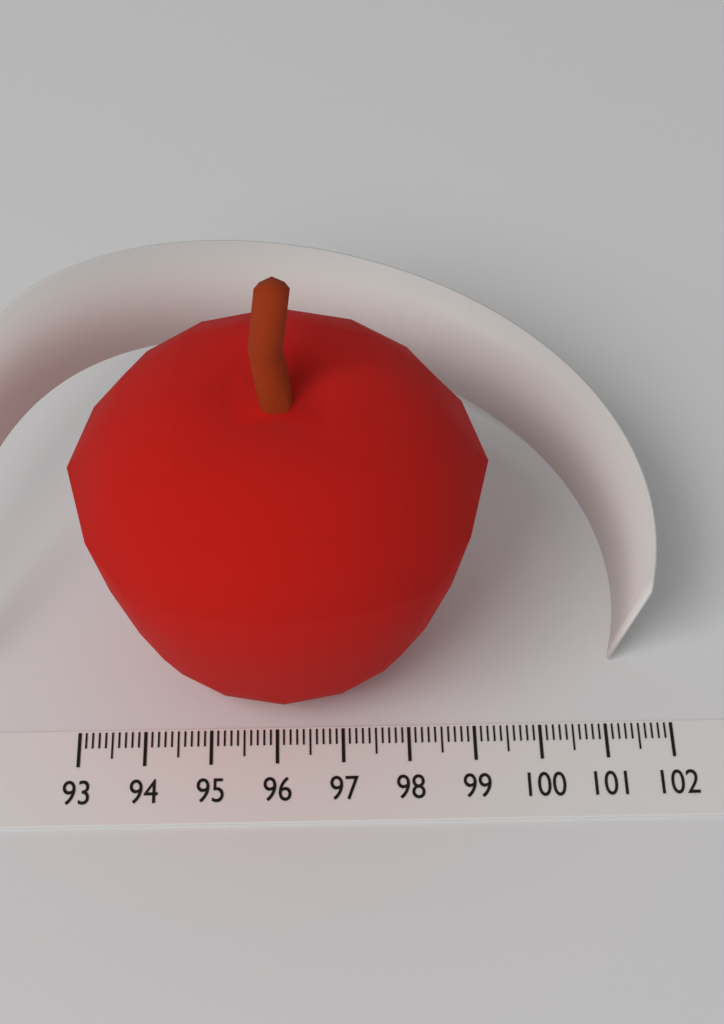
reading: 99.2 (no unit)
